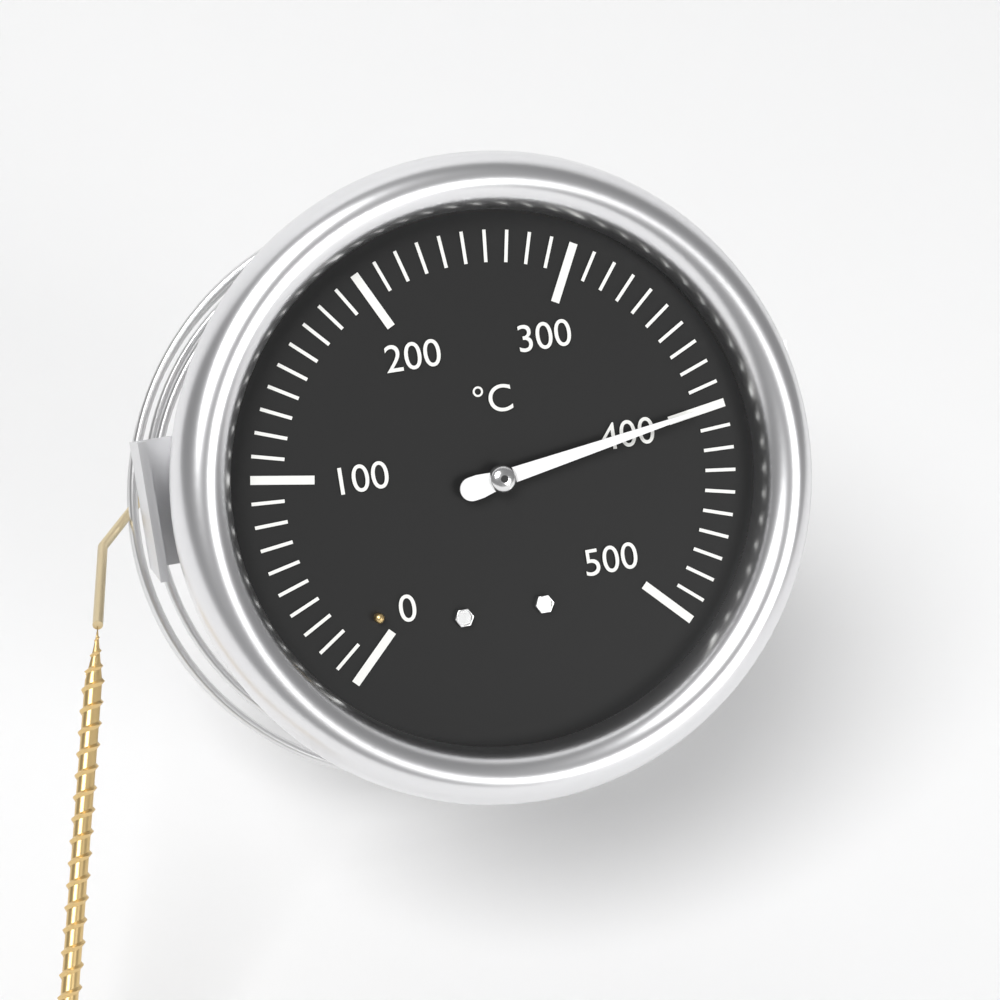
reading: 400 °C
